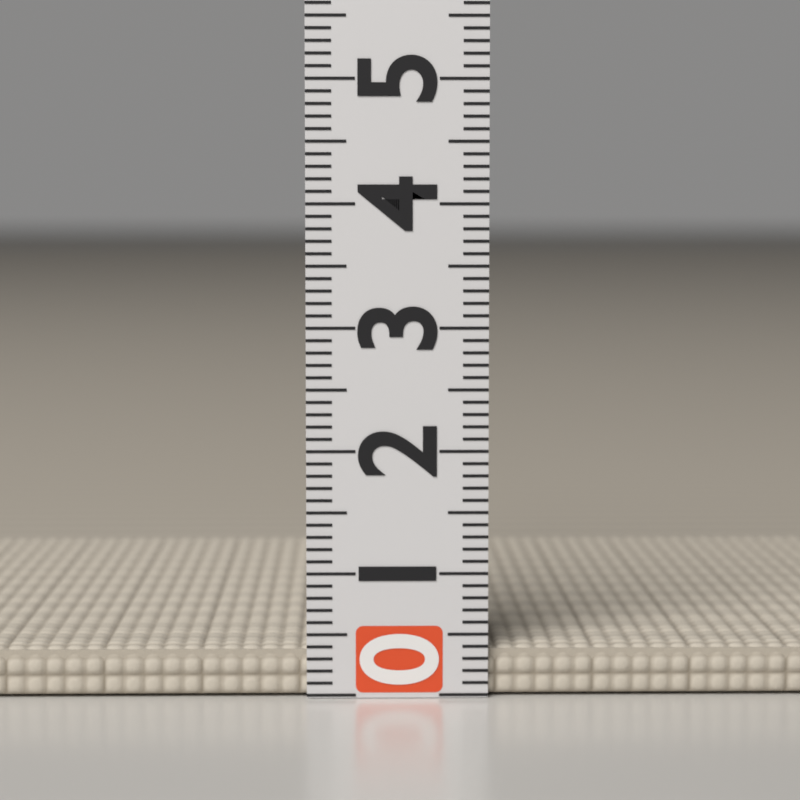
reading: 0.4 (no unit)
